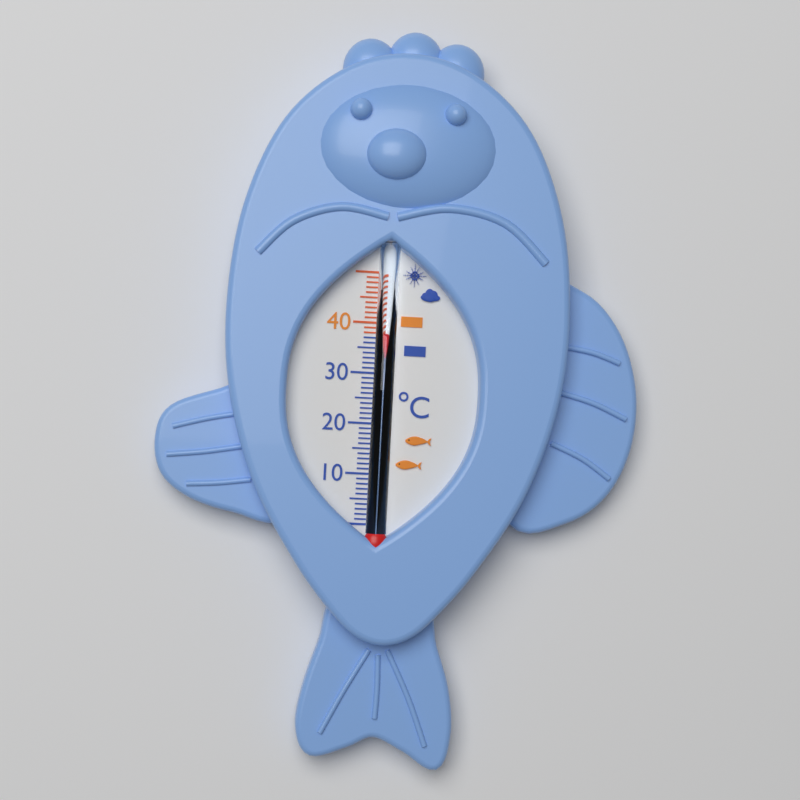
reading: 38 °C
